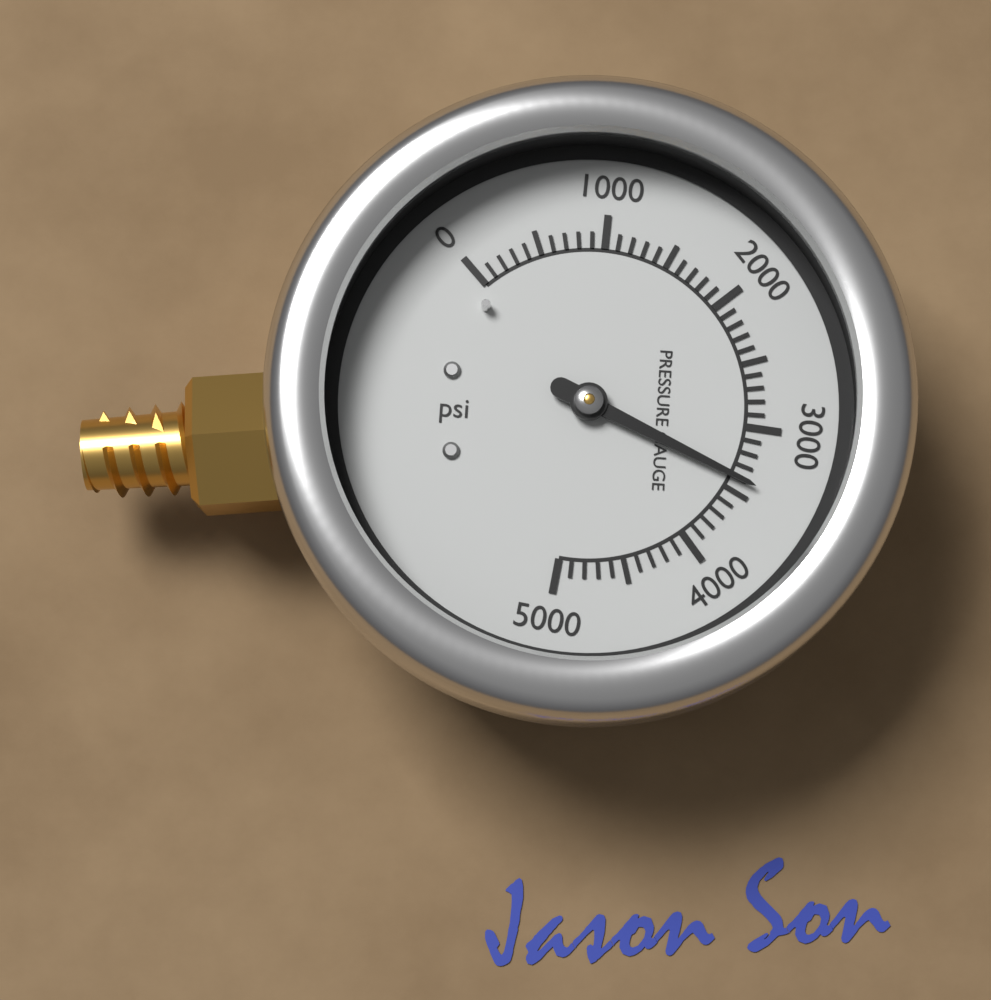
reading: 3400 psi
